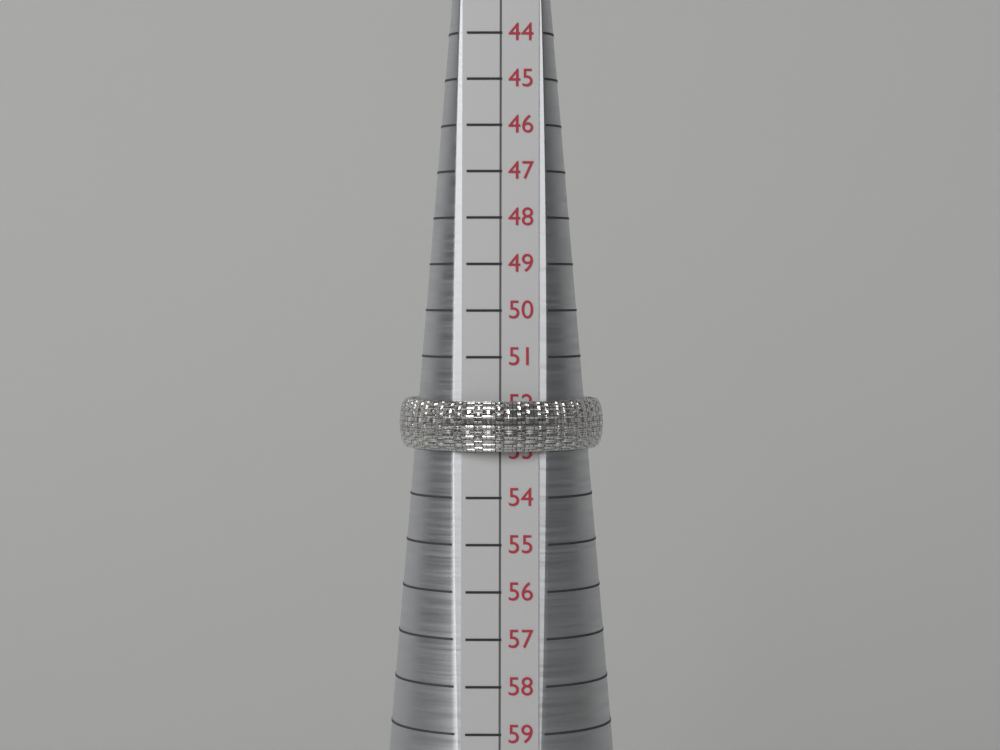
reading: 53 (no unit)
